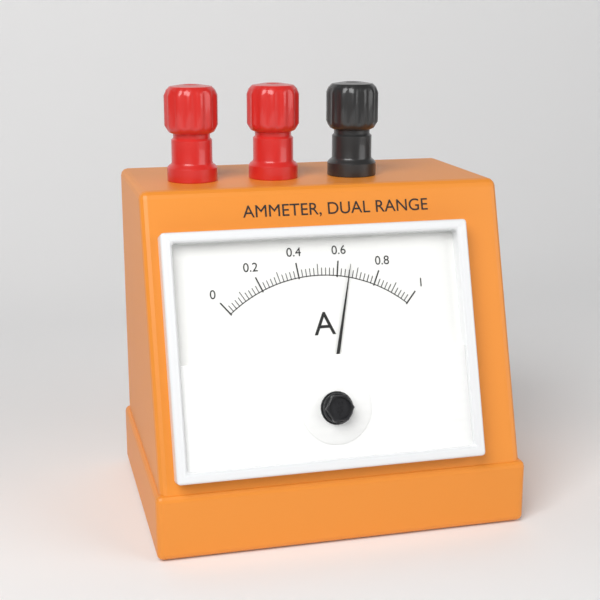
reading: 0.66 A
